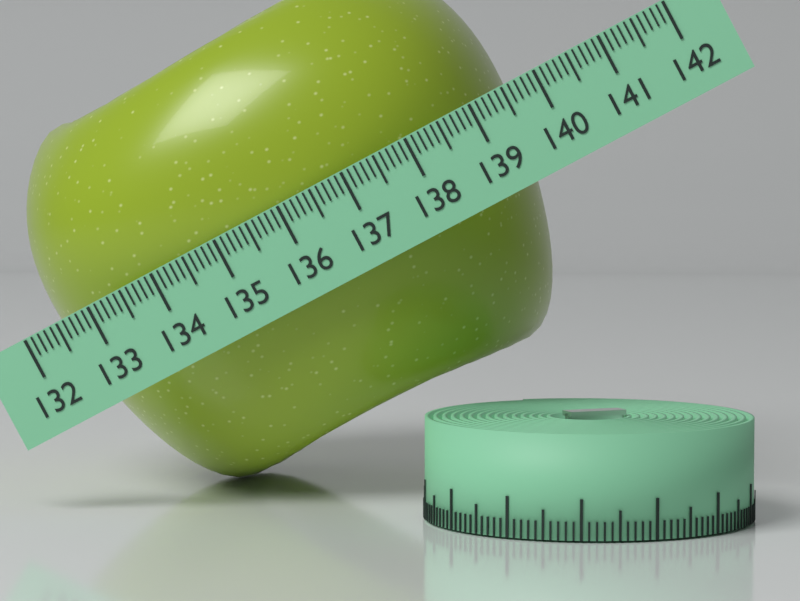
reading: 139.5 (no unit)
